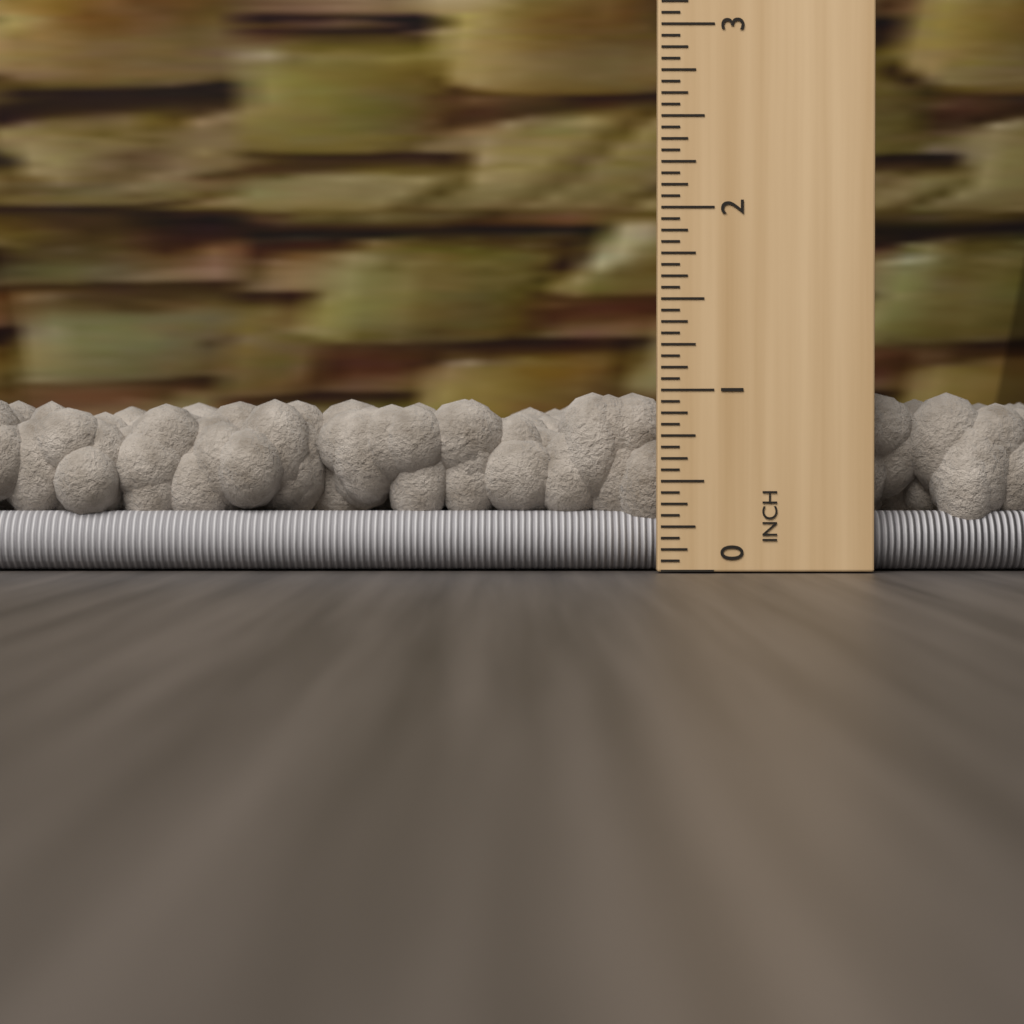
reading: 1.0000 in
